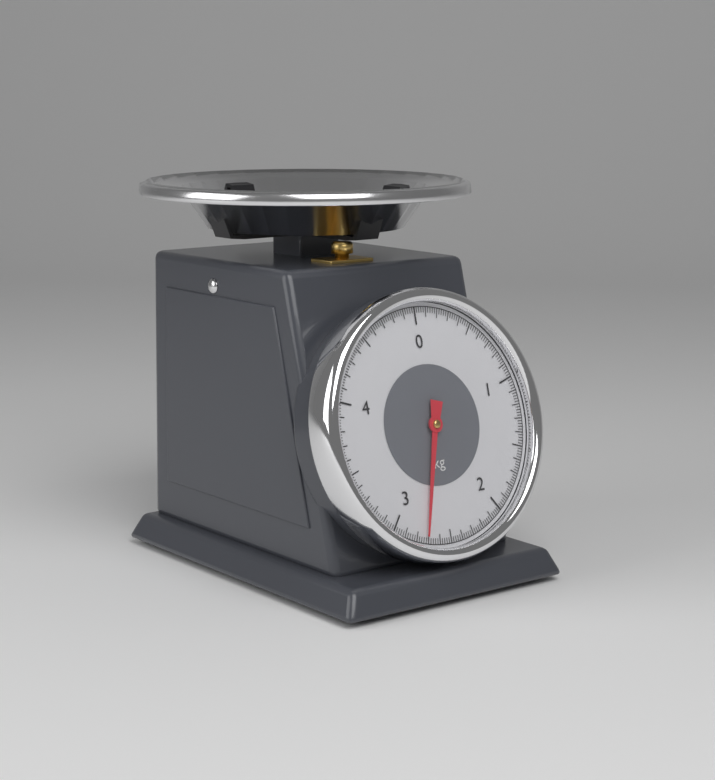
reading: 2.72 kg
